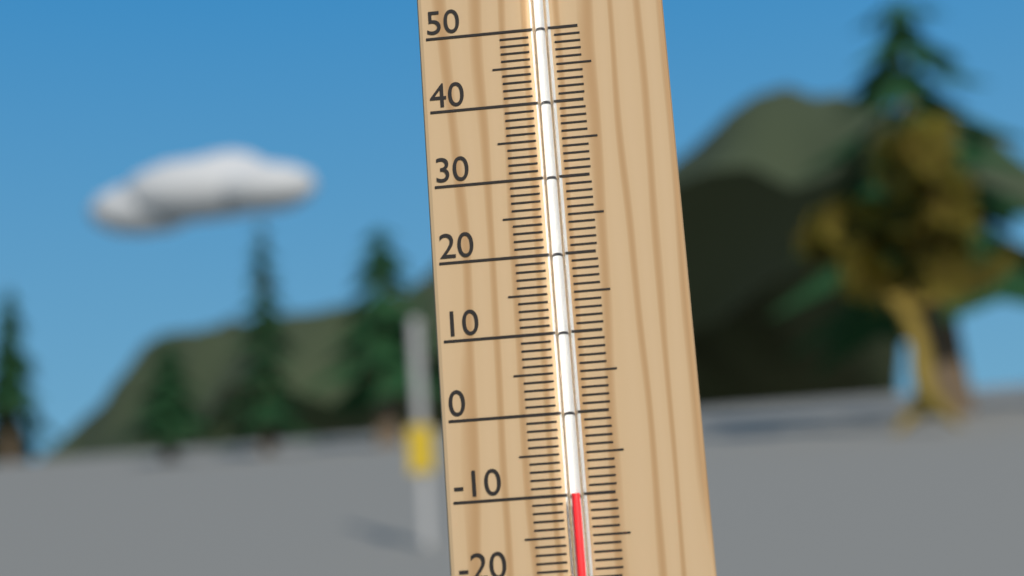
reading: -10 °C
